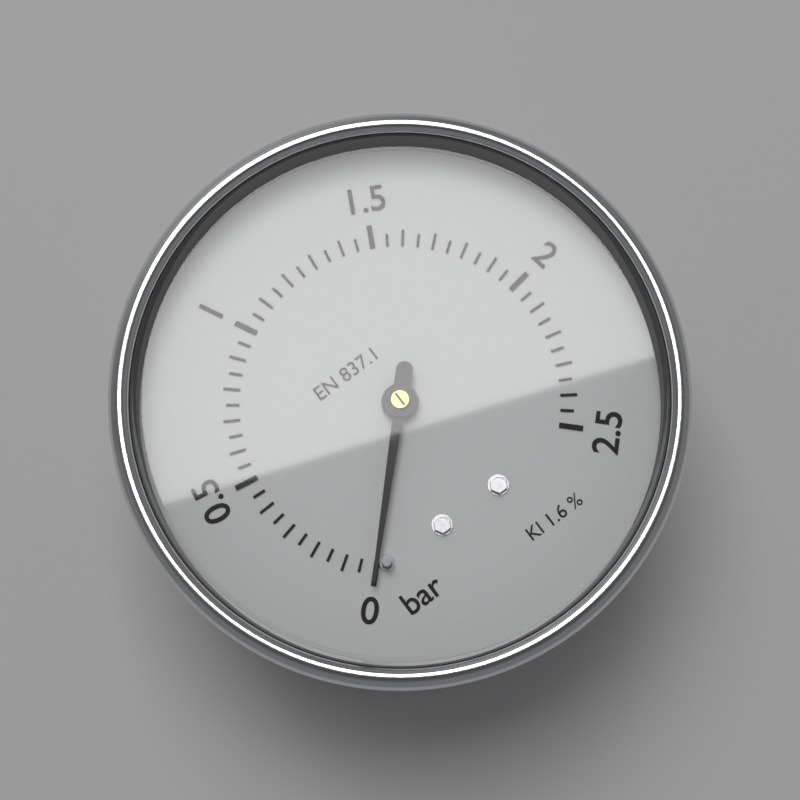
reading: 0.00 bar
